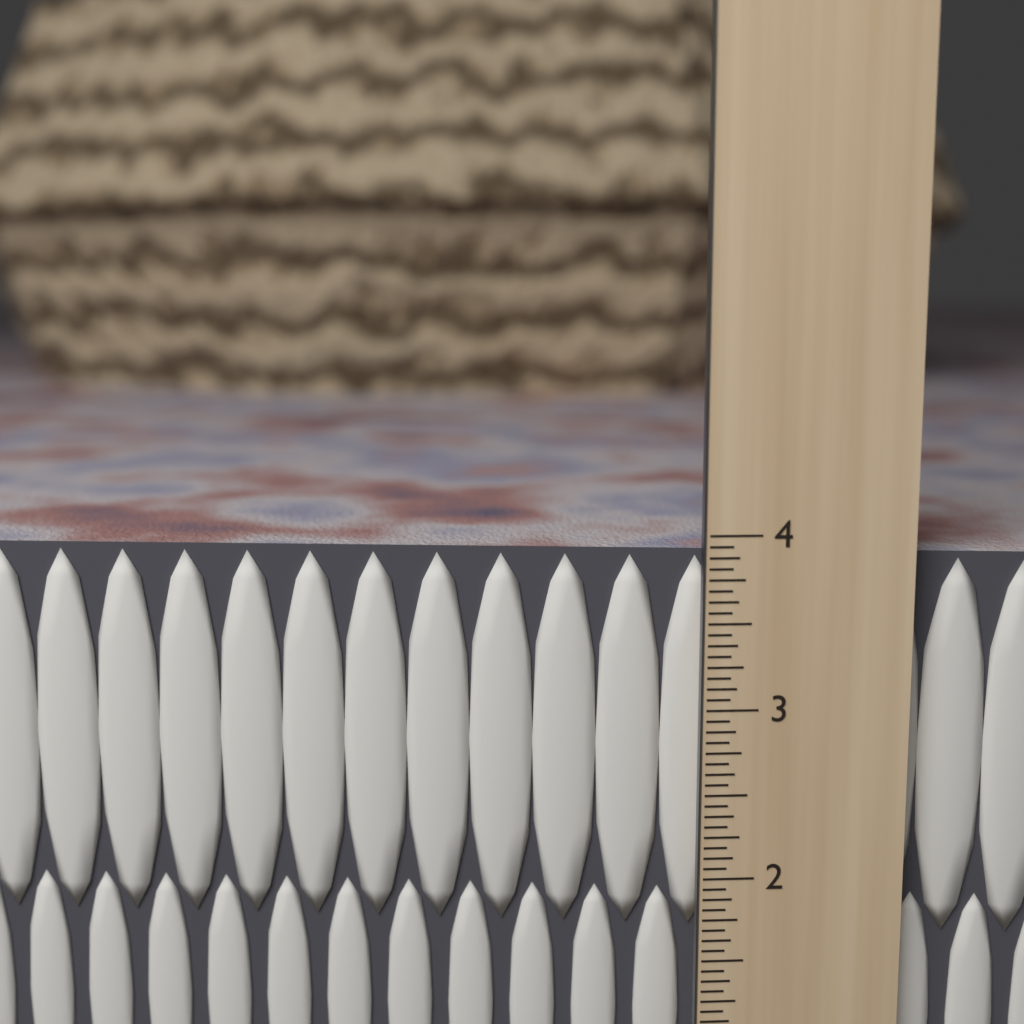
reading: 3.8750 in
